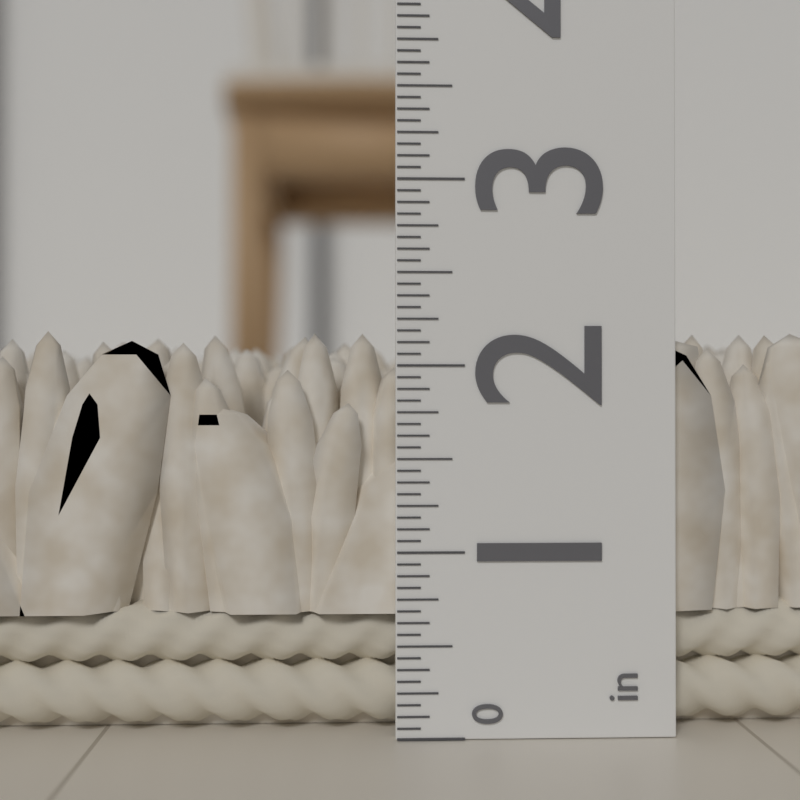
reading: 2.1875 in
